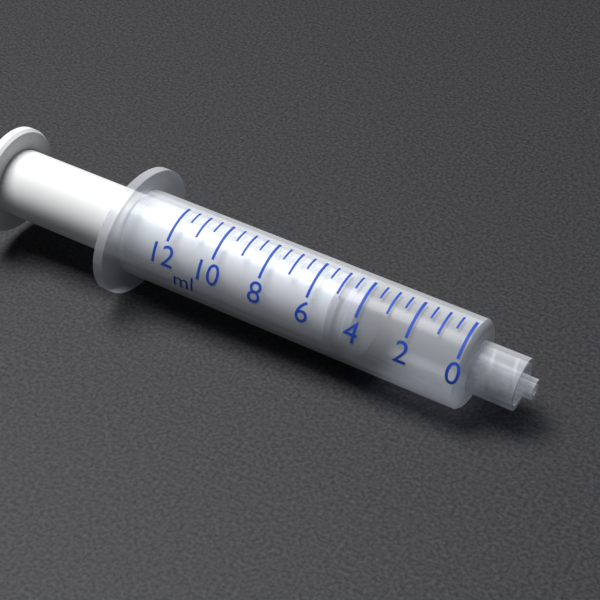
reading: 4.0 ml
